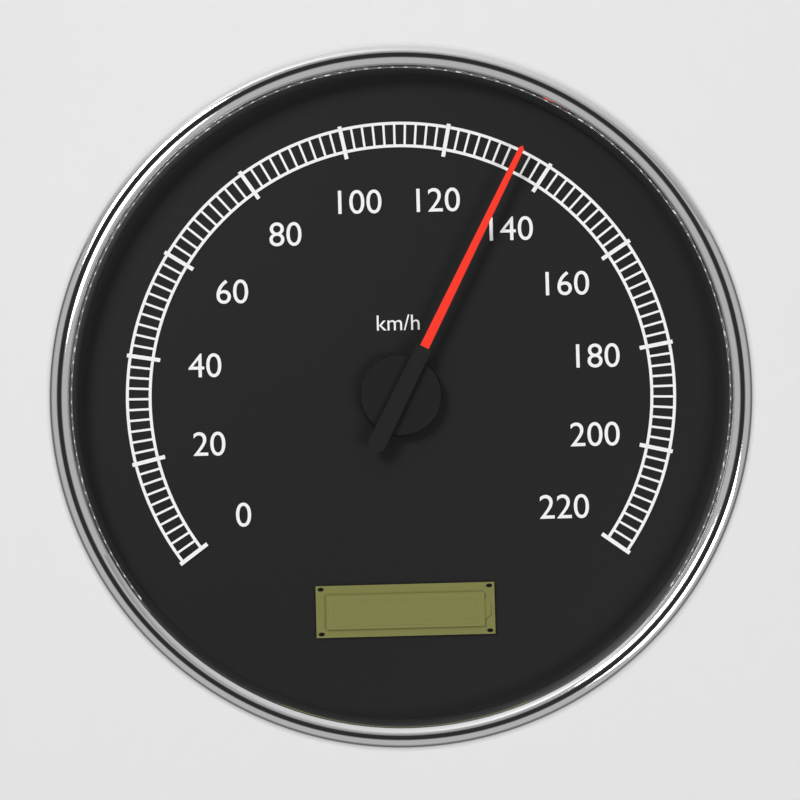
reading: 134 km/h
